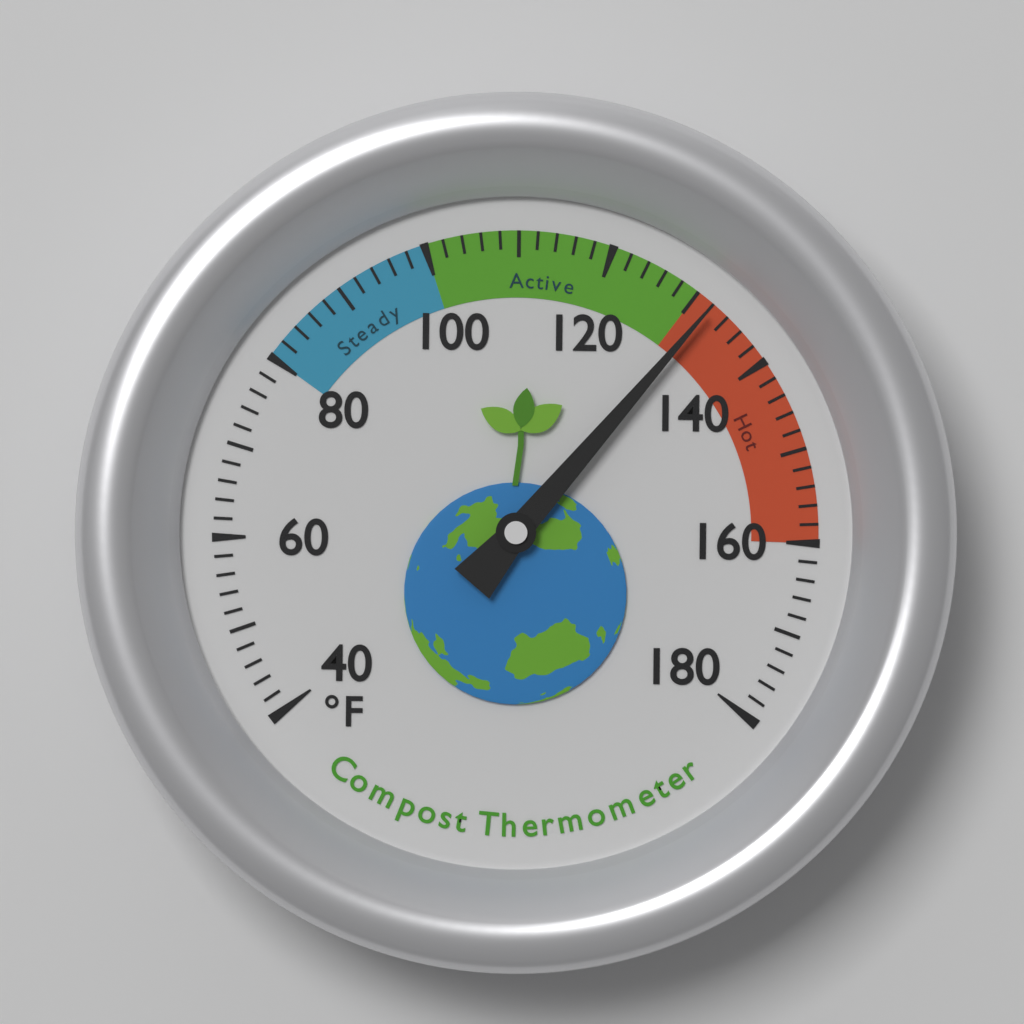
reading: 132 °F
